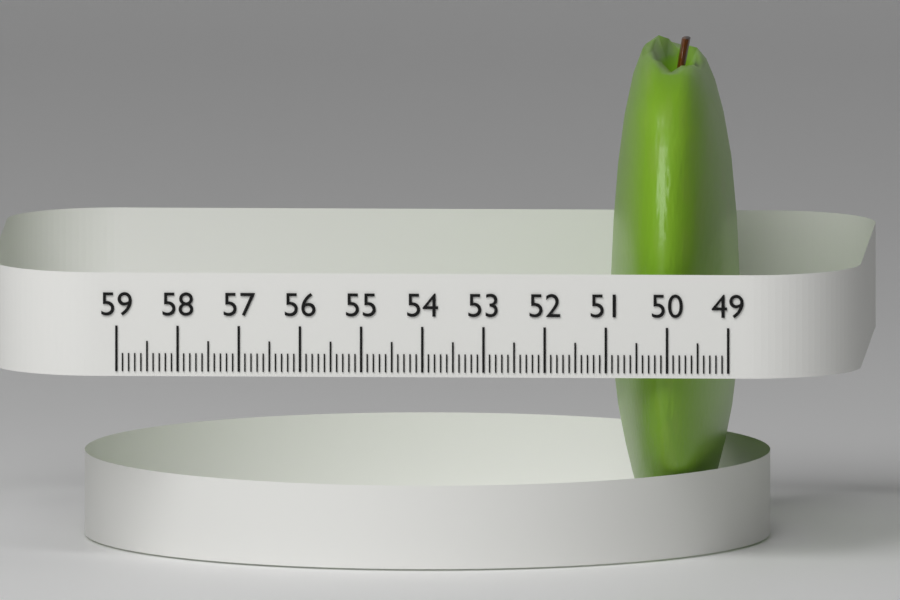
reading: 51.1 (no unit)
